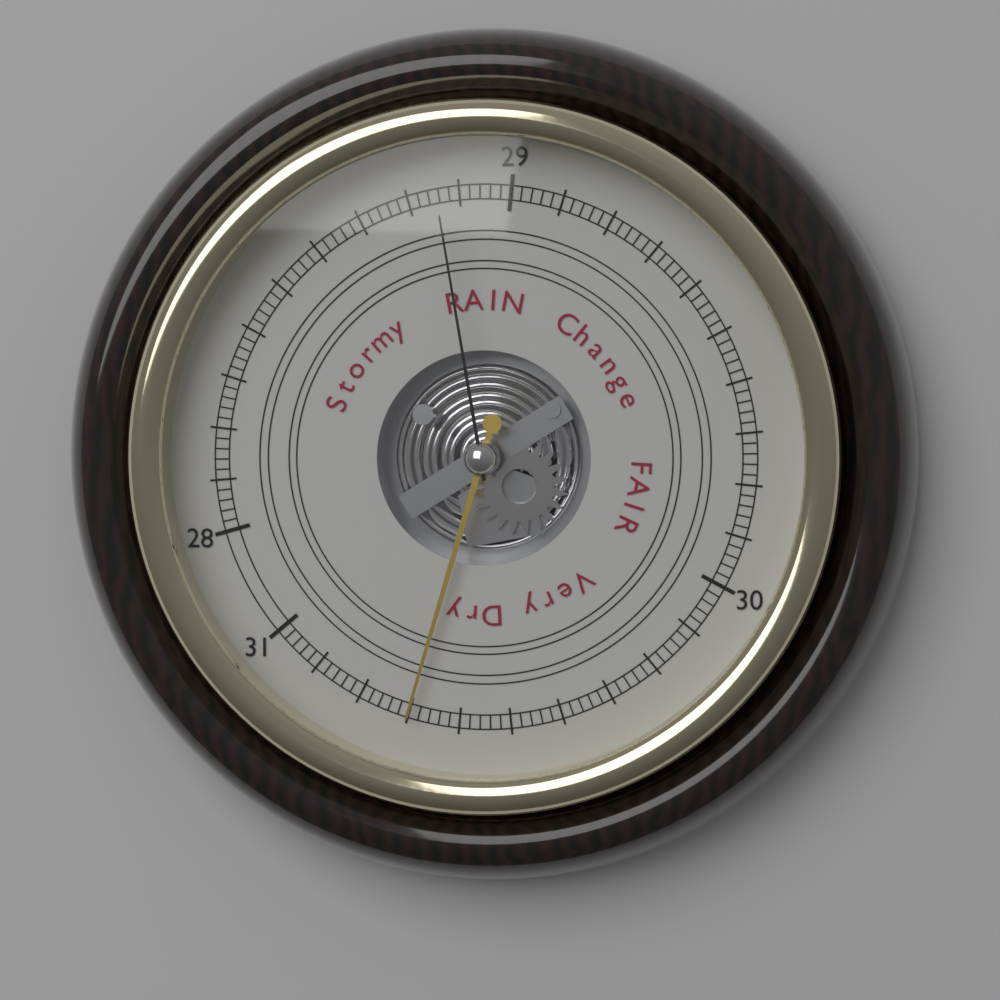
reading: 30.70 (no unit)
